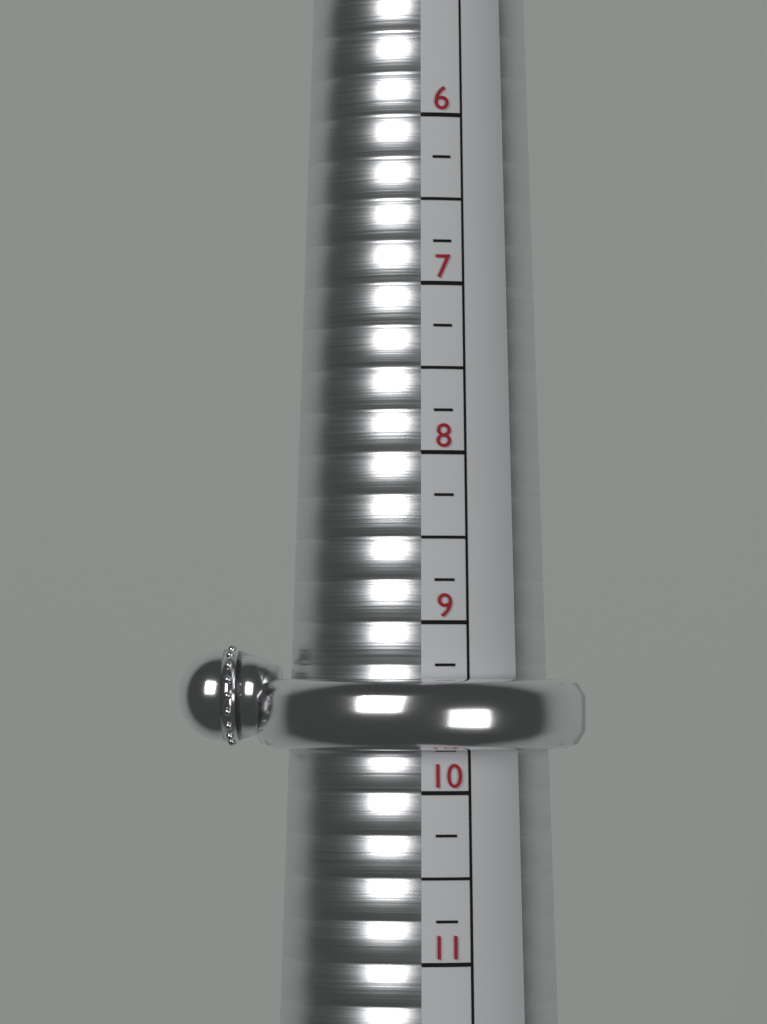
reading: 9.75 (no unit)
